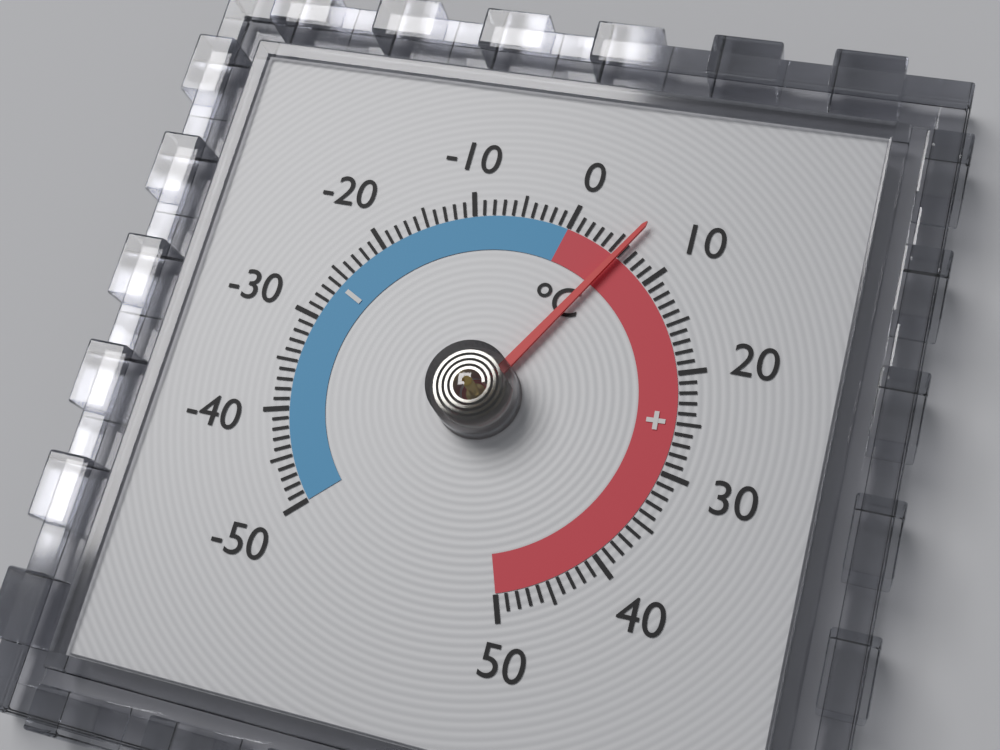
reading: 6 °C
